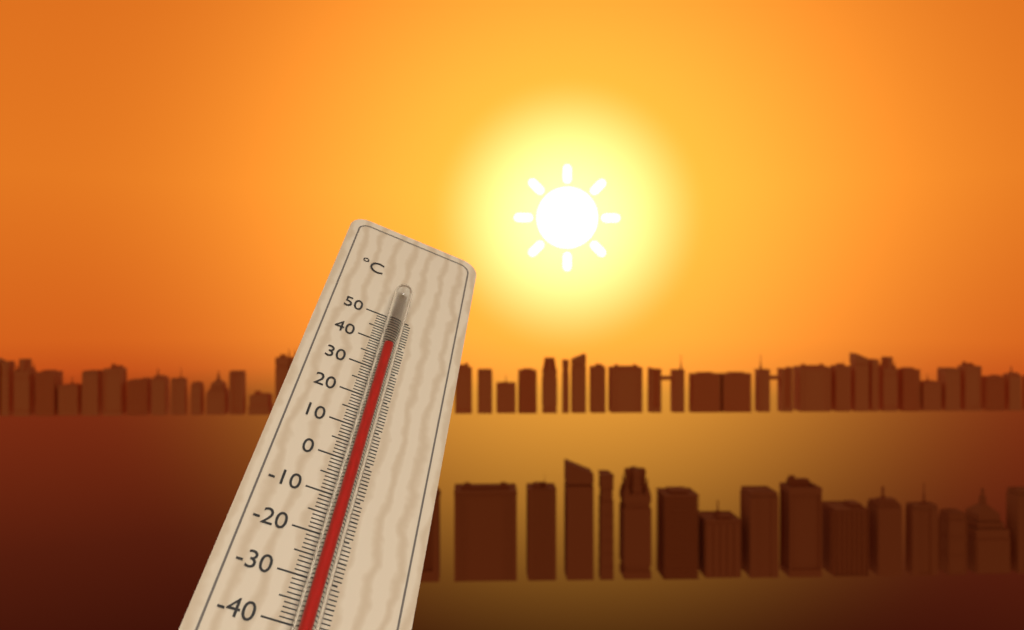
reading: 36 °C
